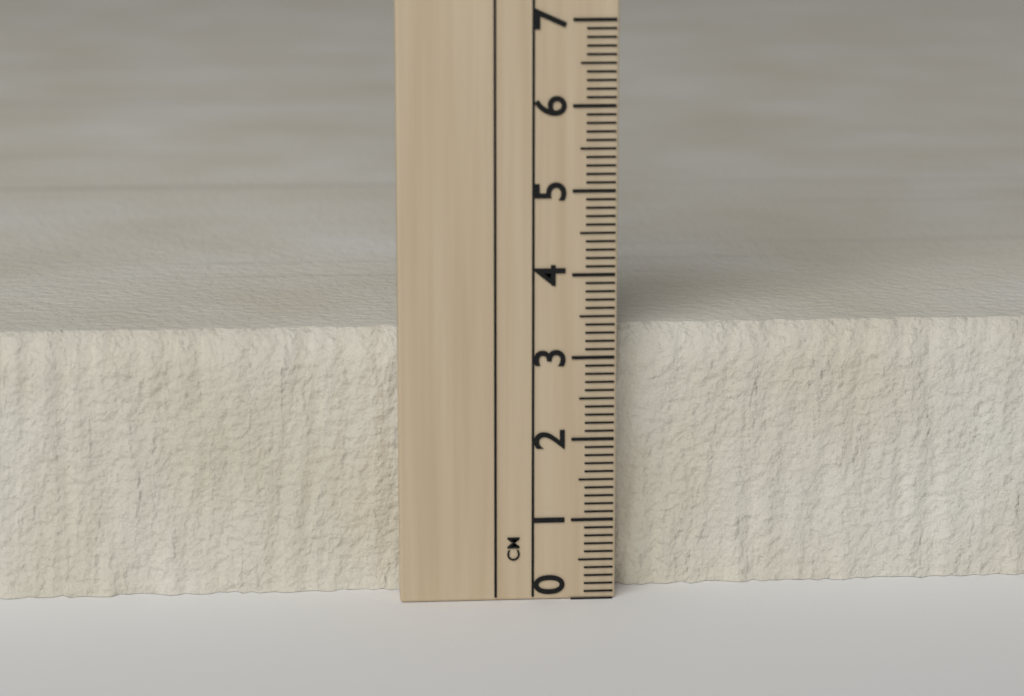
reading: 3.3 cm
